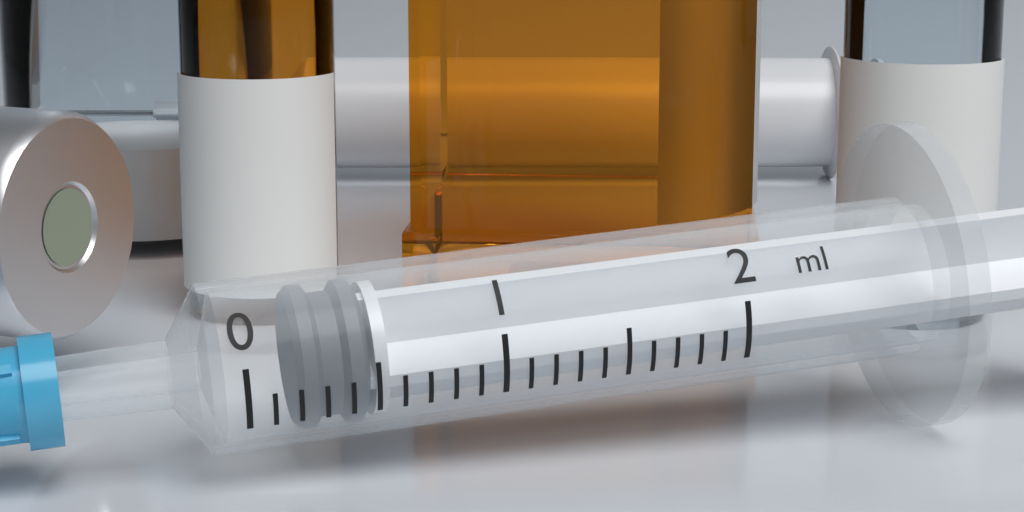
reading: 0.2 ml
